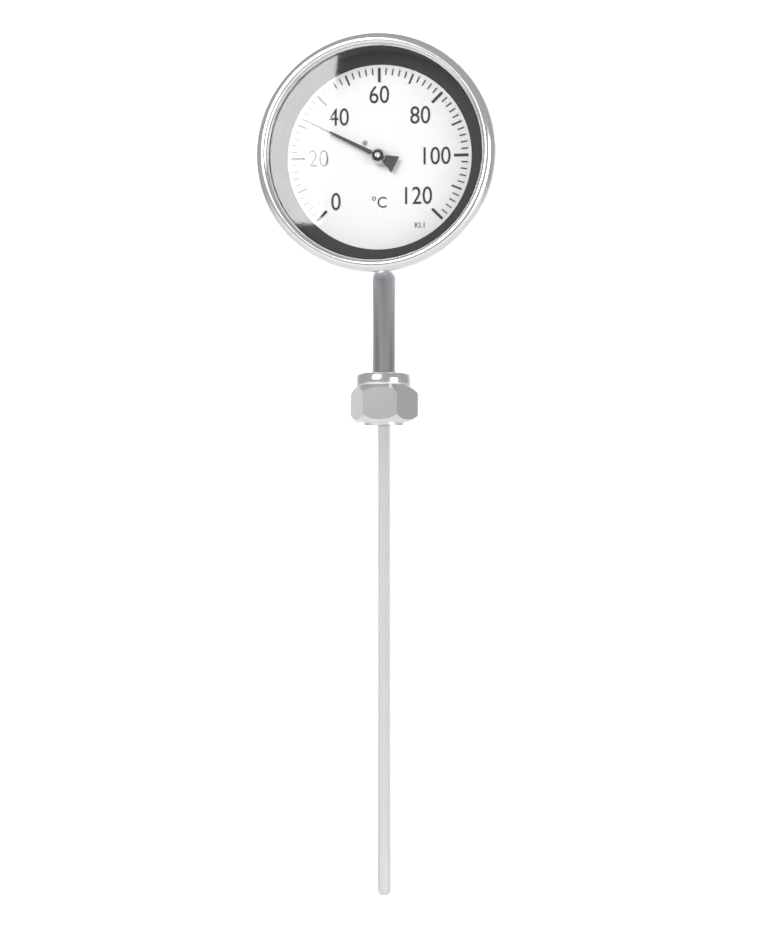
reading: 32 °C
